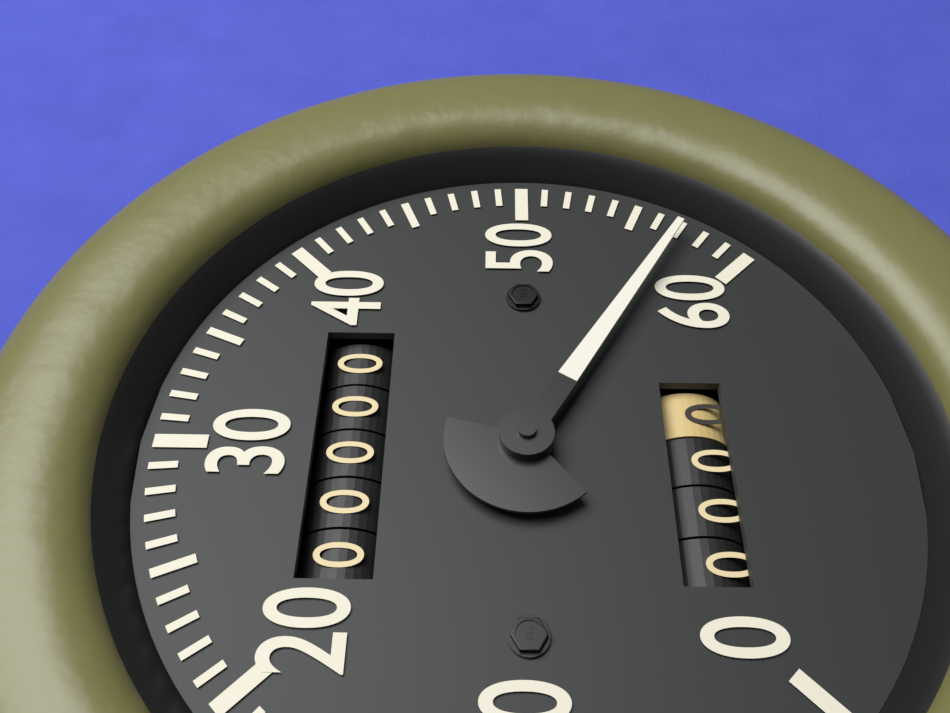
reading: 57 (no unit)
